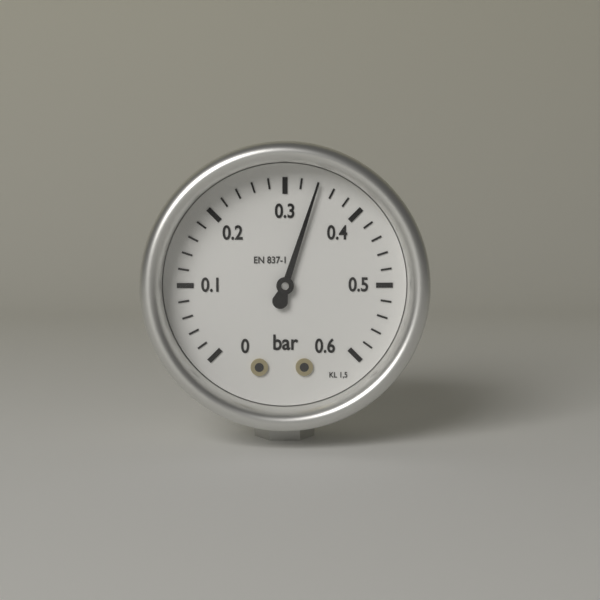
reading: 0.34 bar
